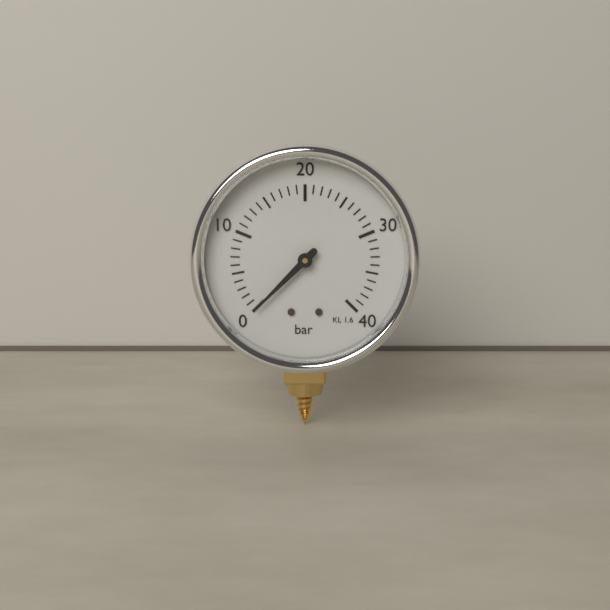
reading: 0 bar
